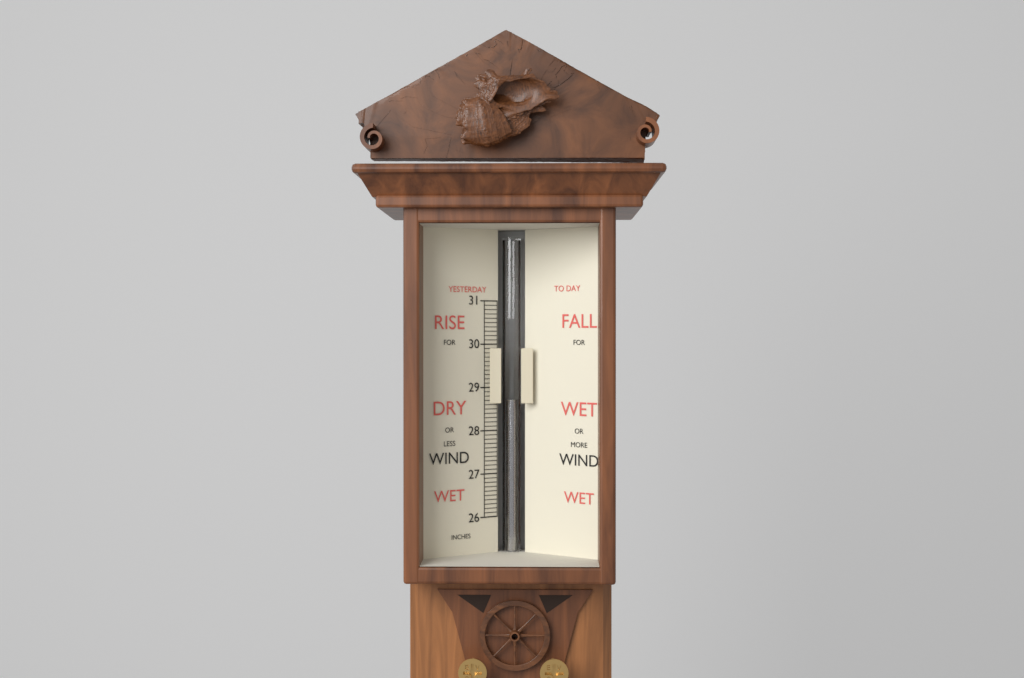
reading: 28.7 in
